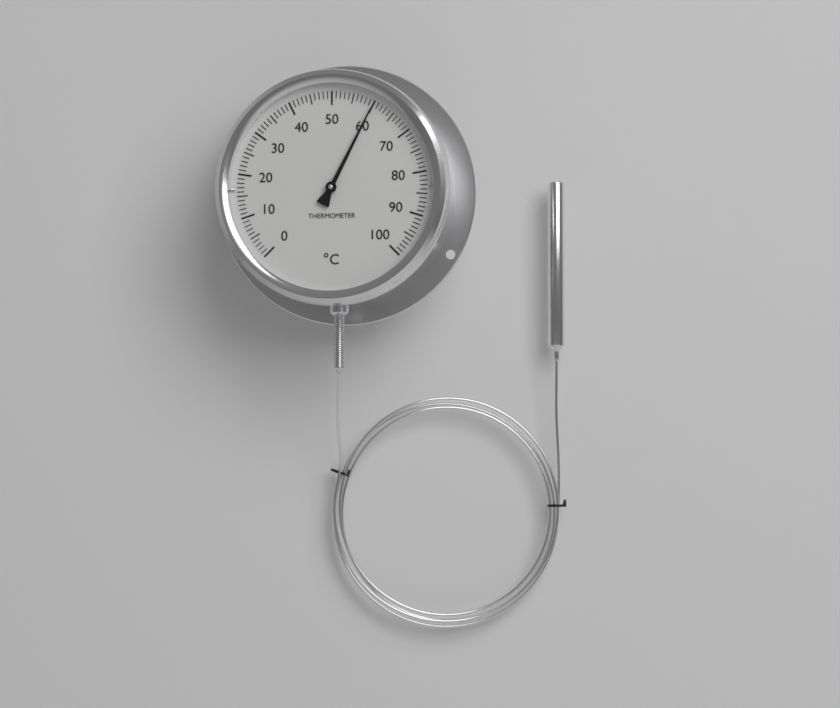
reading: 60 °C
